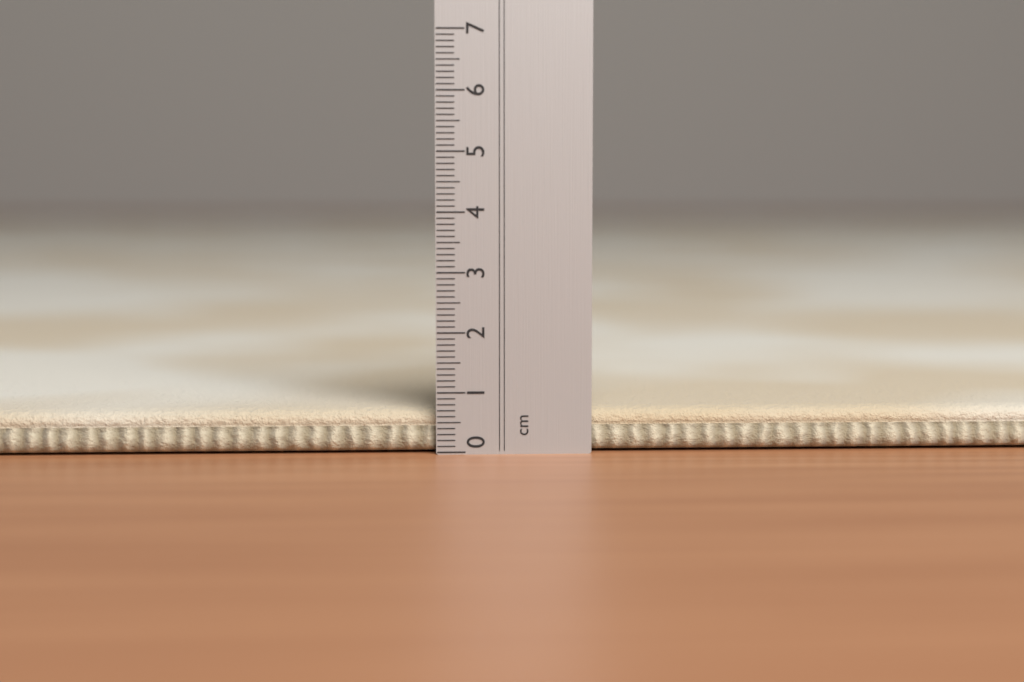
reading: 0.7 cm
